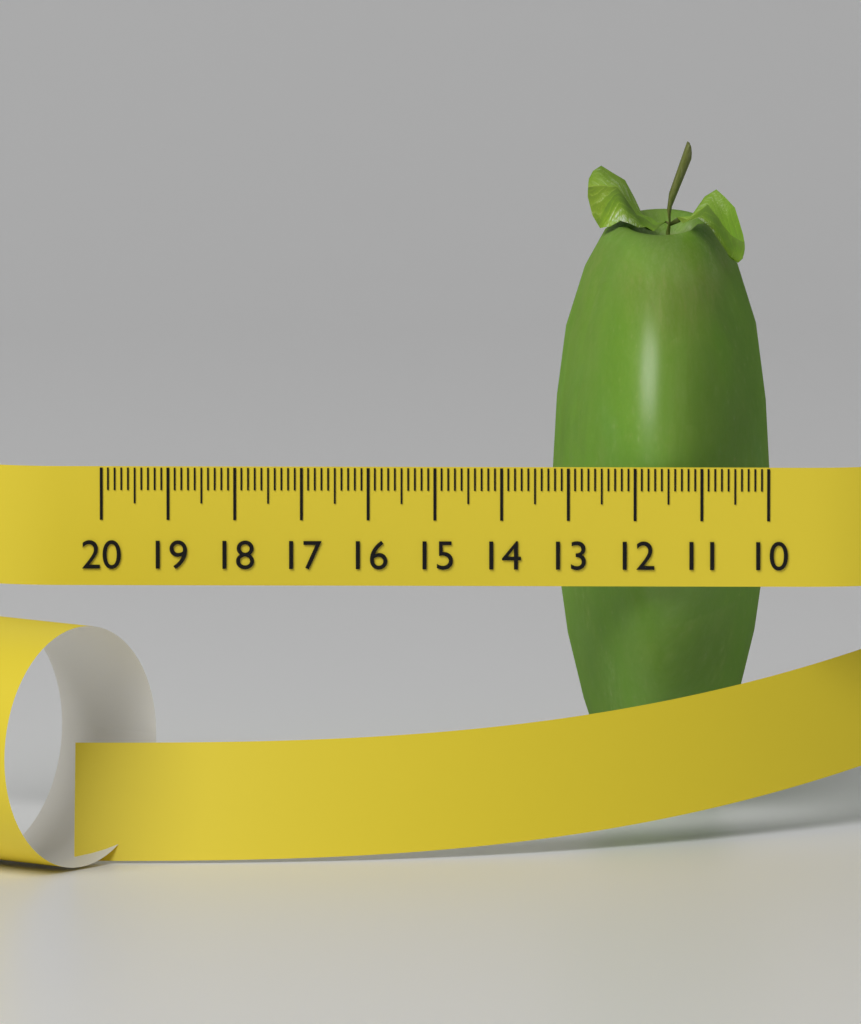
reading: 13.3 (no unit)
